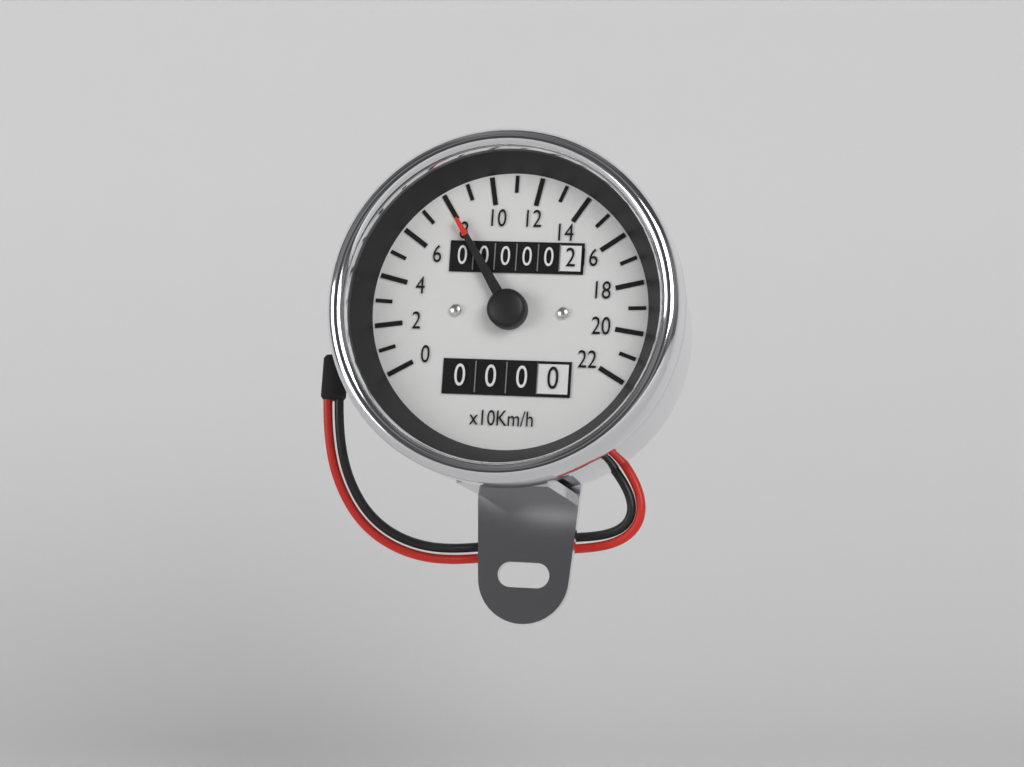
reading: 80 km/h
